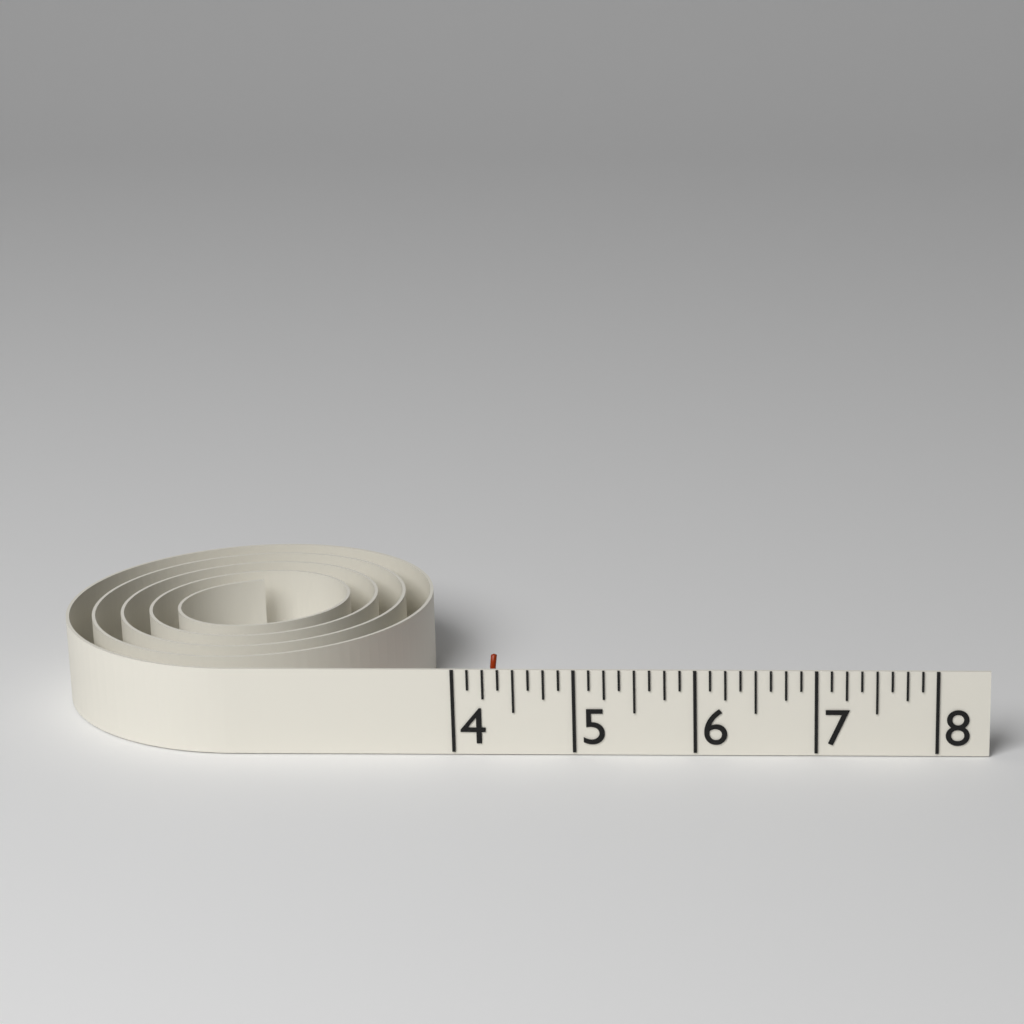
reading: 4.625 (no unit)
